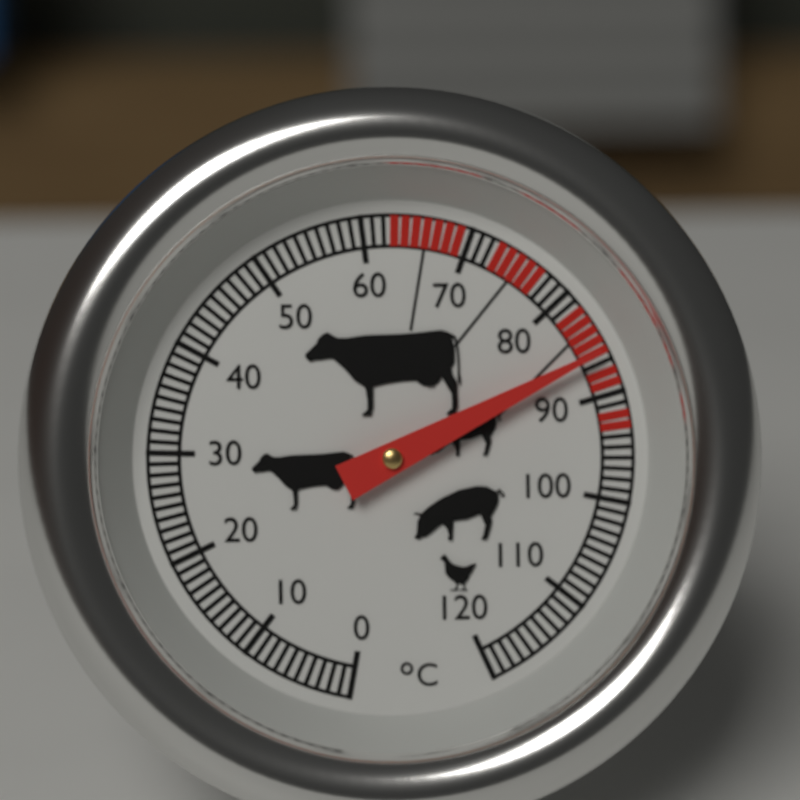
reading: 86 °C
